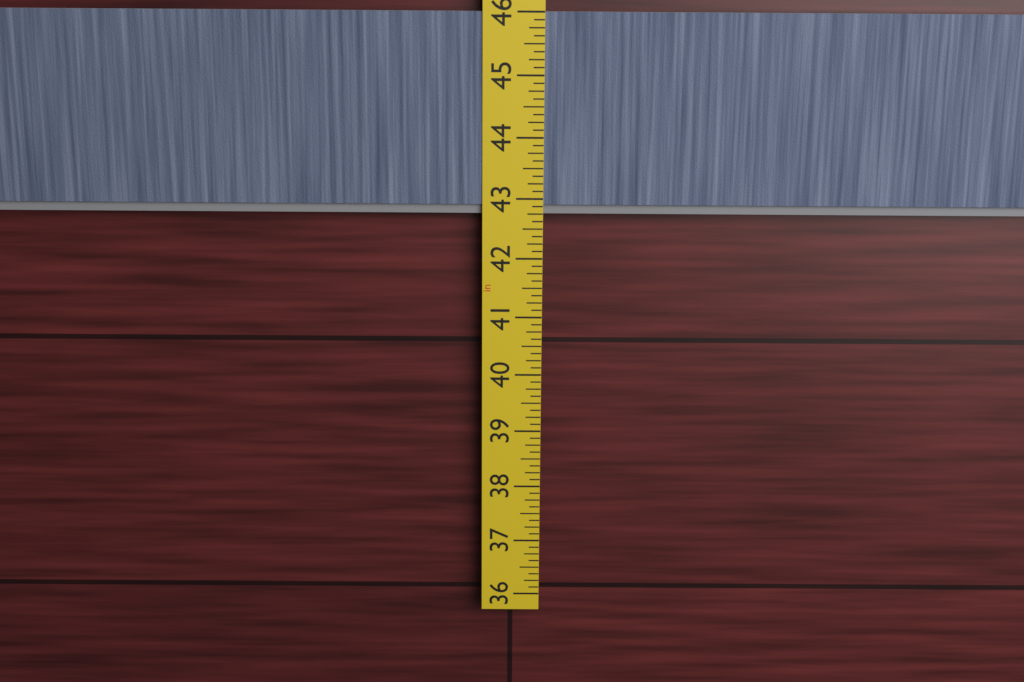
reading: 42.750 in
